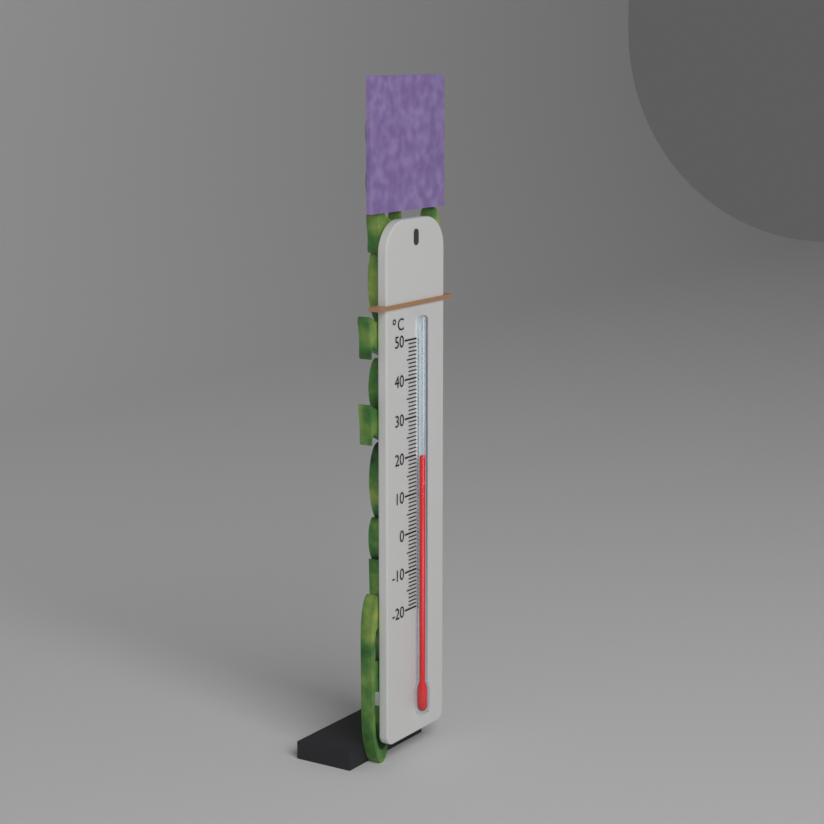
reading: 20 °C
